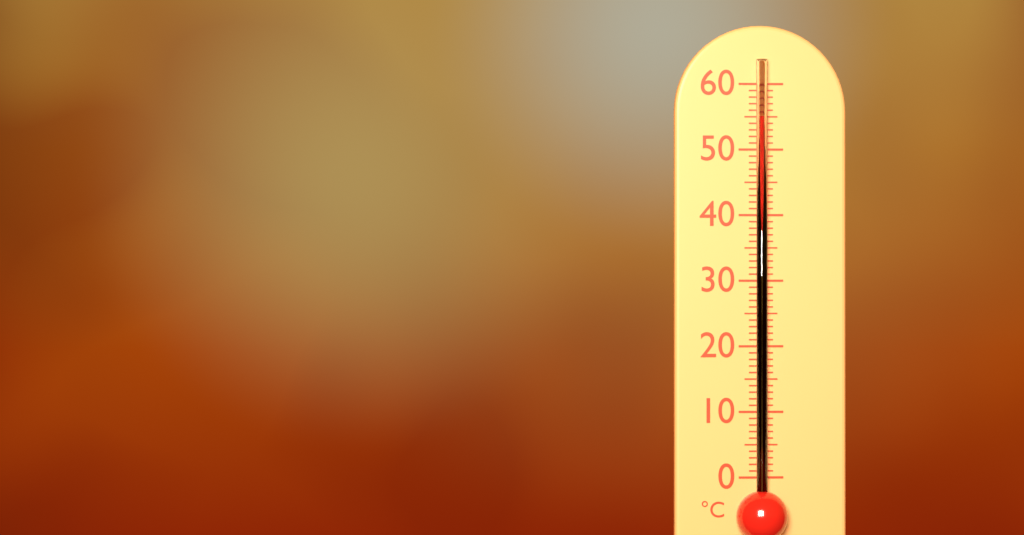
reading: 55 °C
